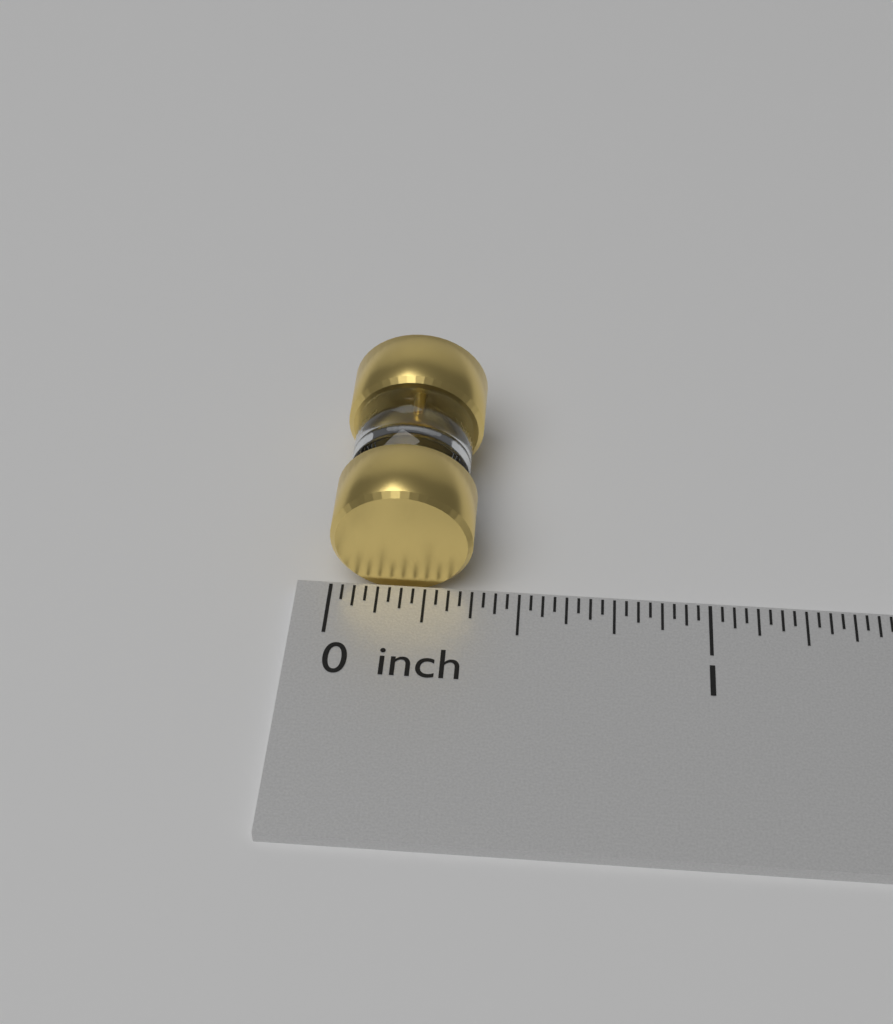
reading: 0.37500 inch
